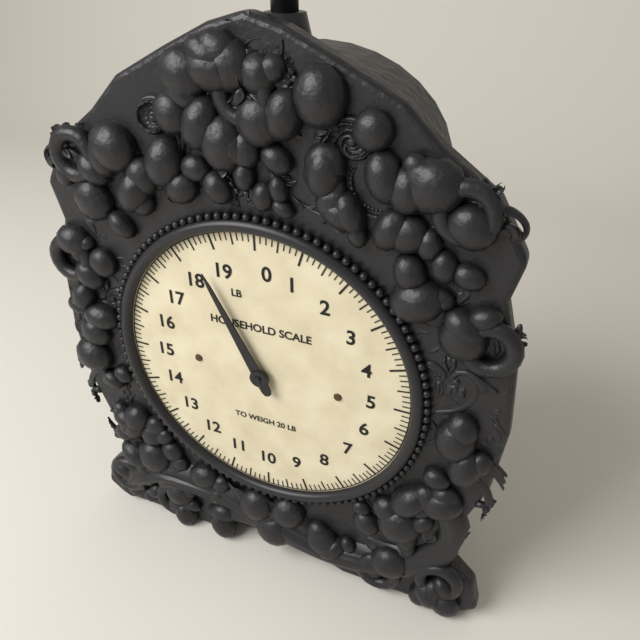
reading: 18.500 lb
